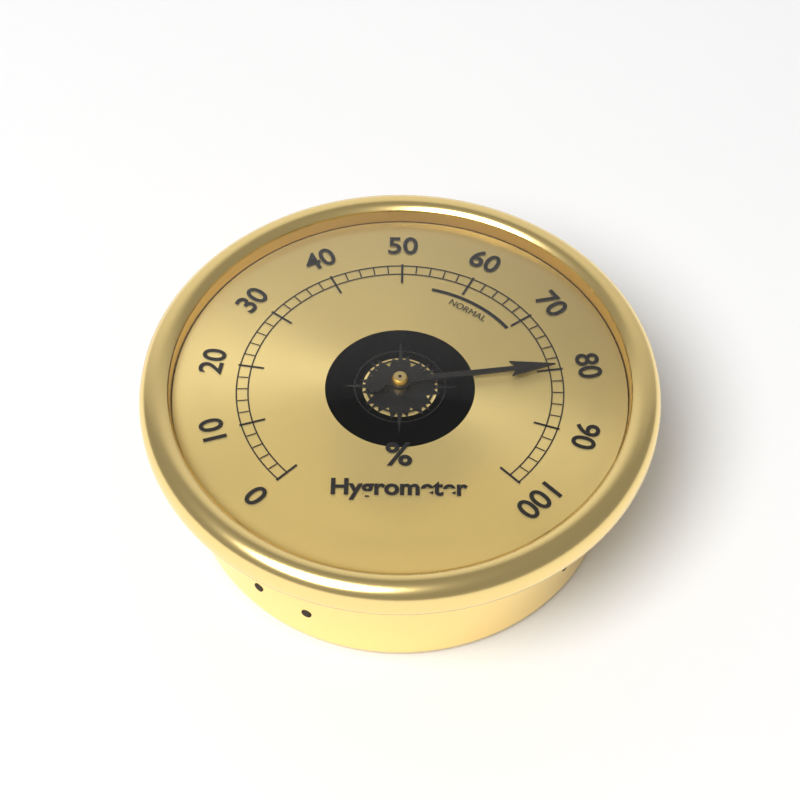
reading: 80 %
